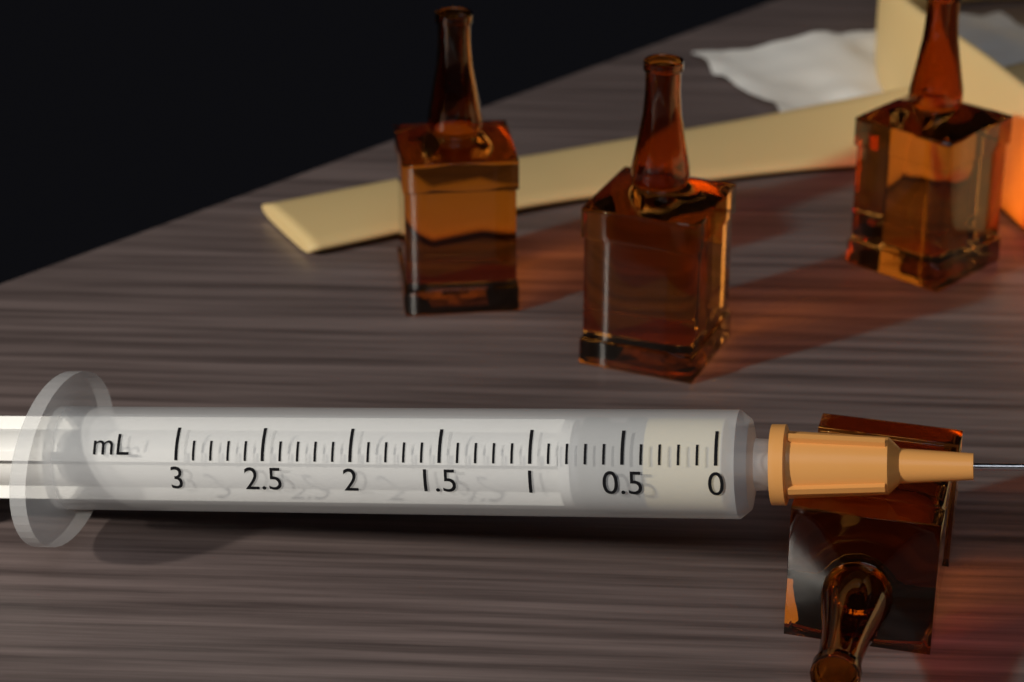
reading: 0.4 mL
